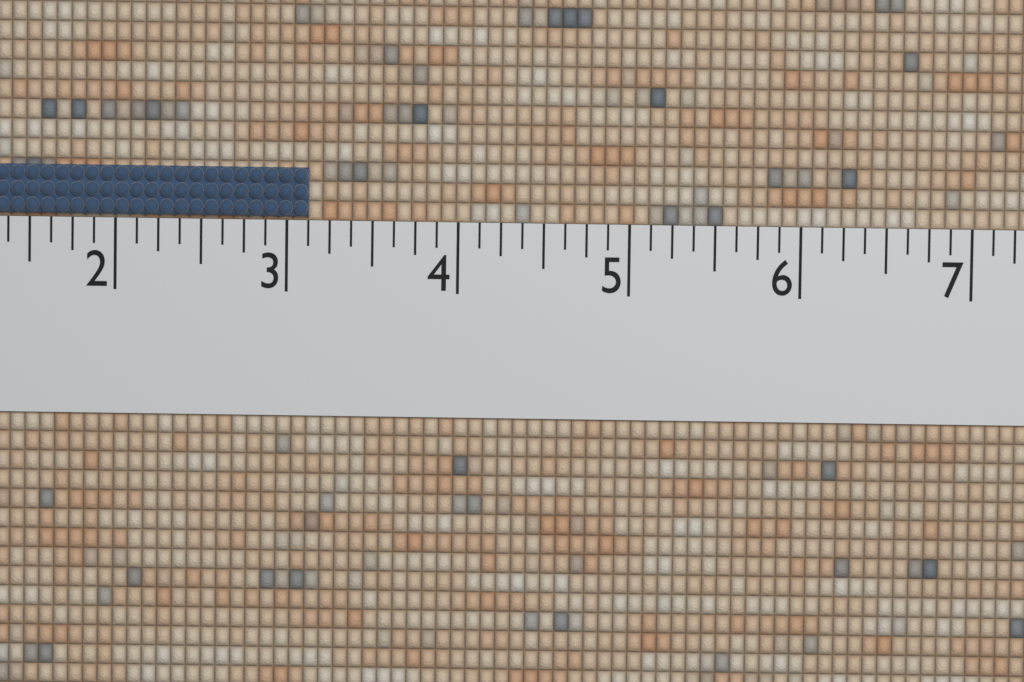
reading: 3.125 (no unit)
